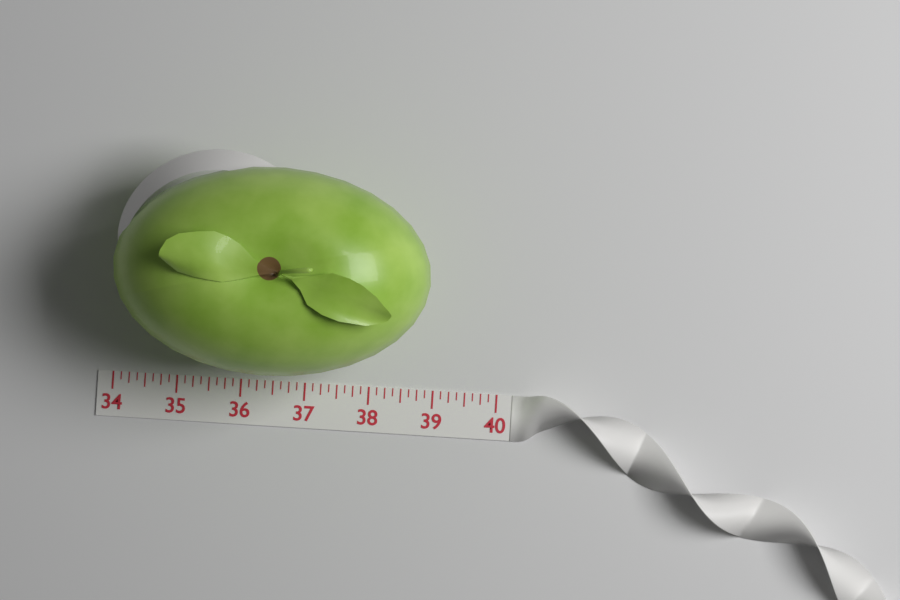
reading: 38.875 (no unit)
